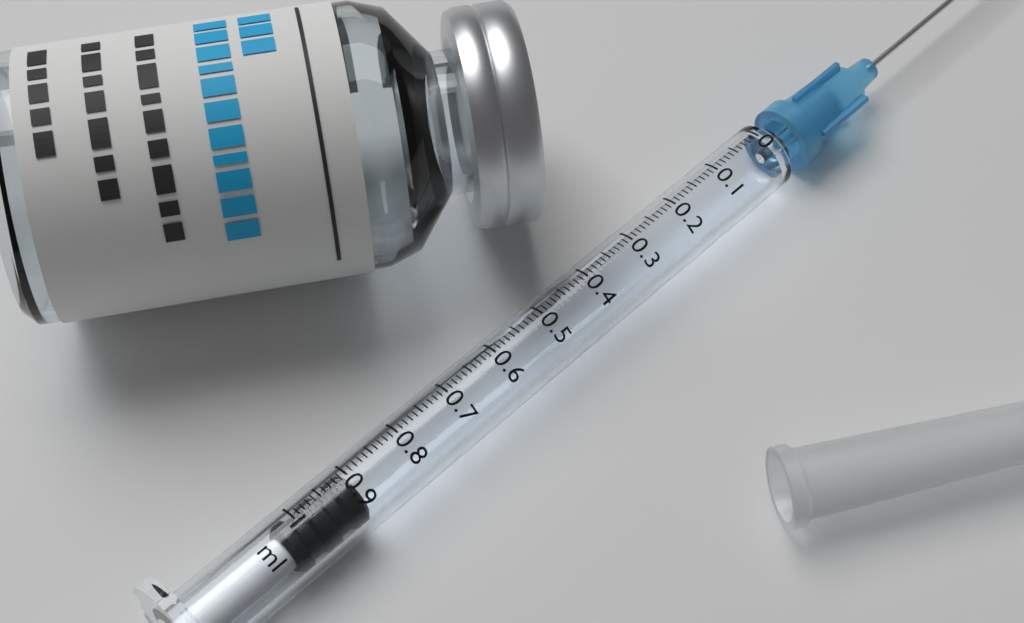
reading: 0.90 ml
